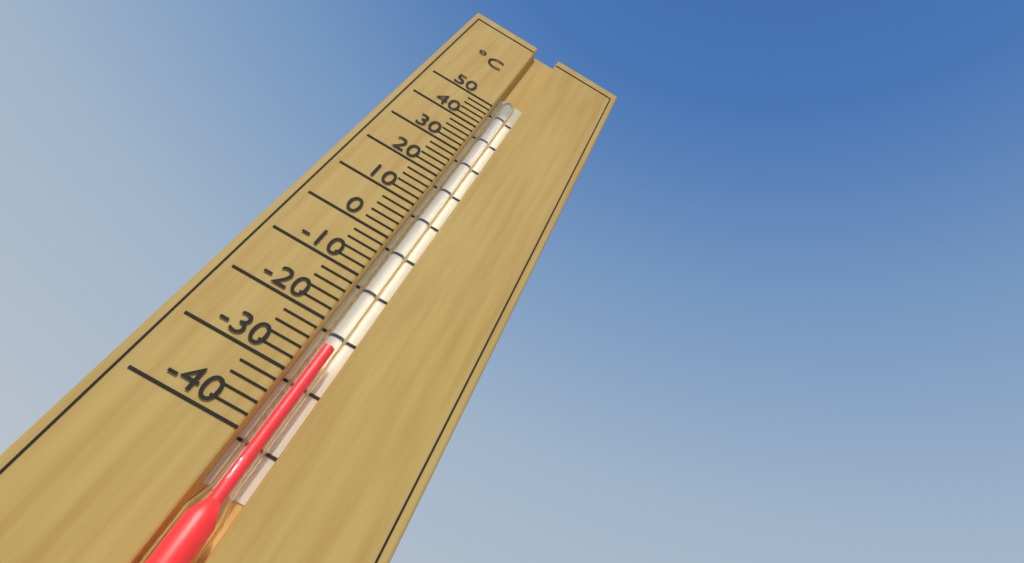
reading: -24 °C
